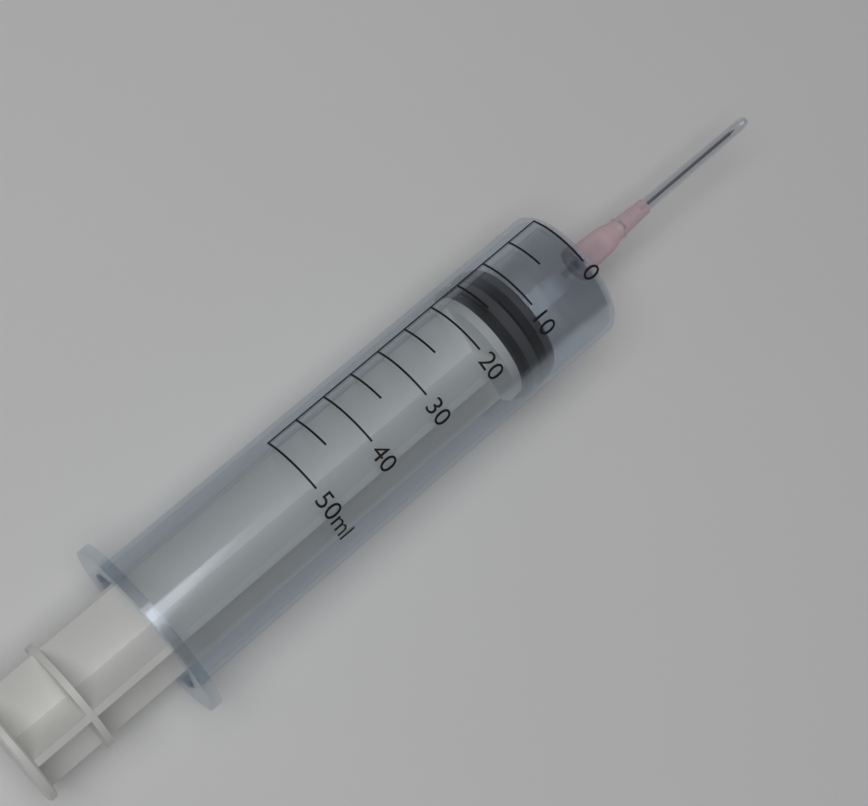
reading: 10 ml
